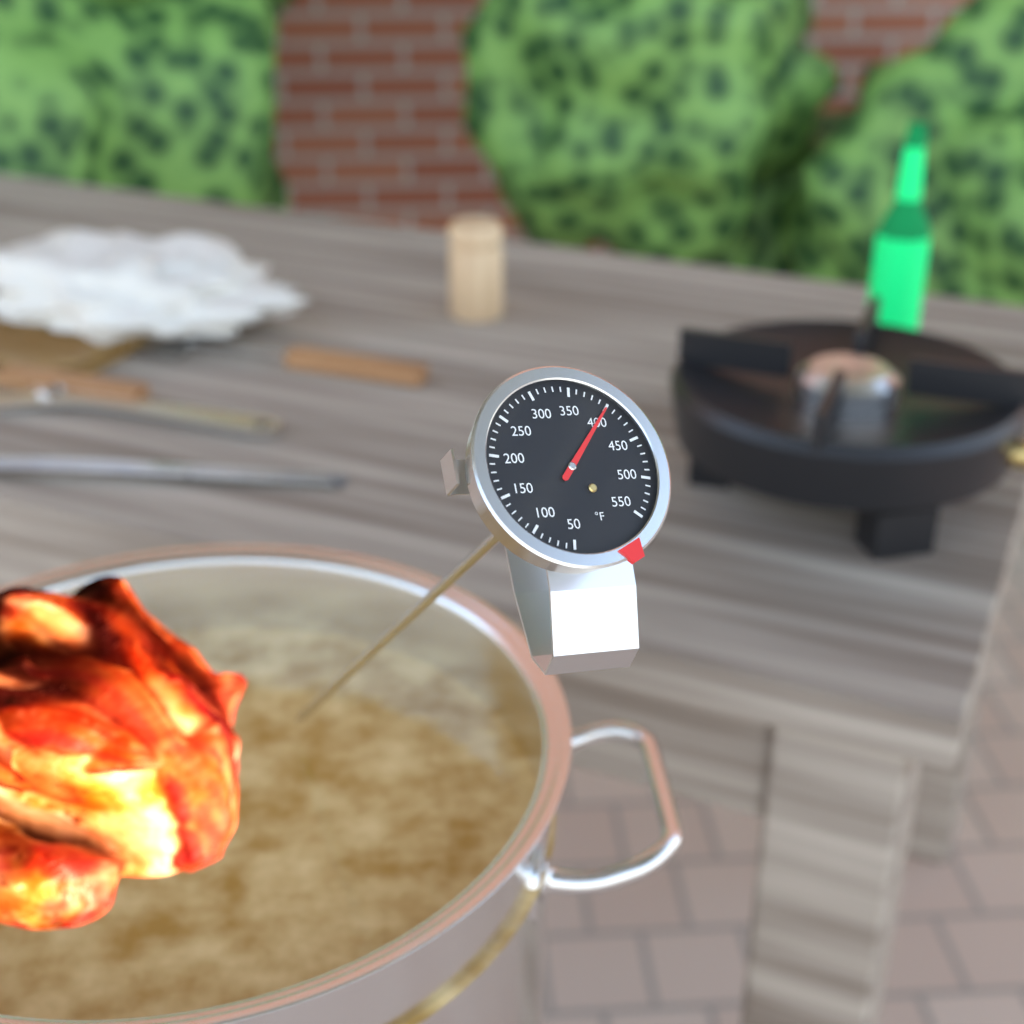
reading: 400 °F
